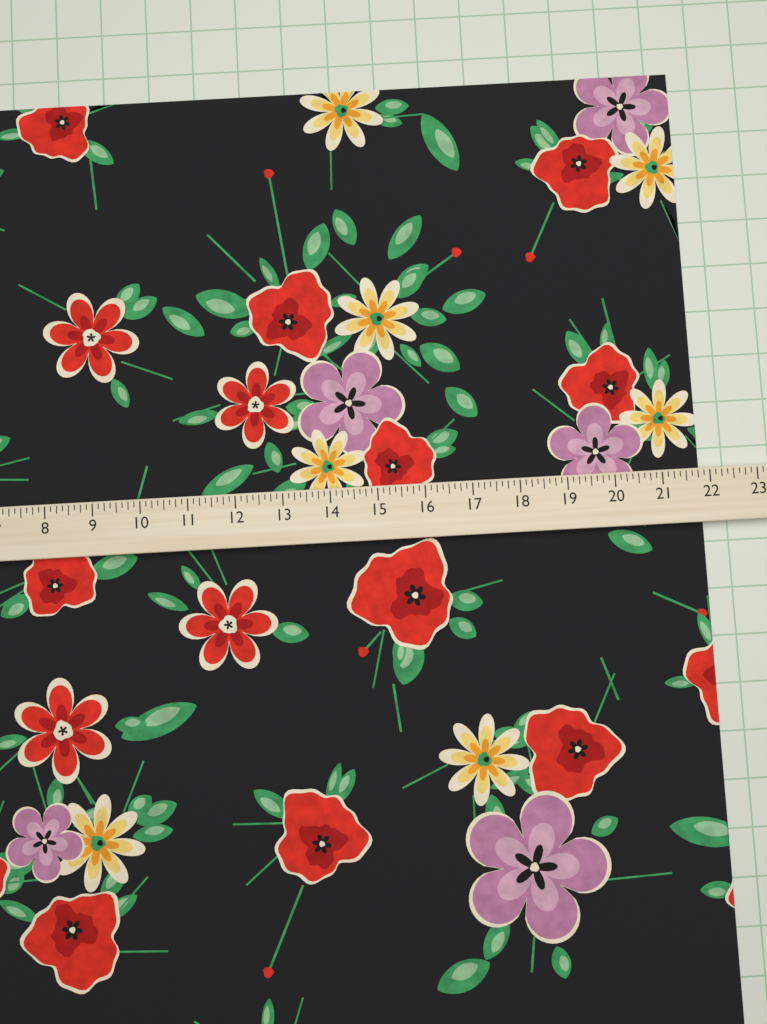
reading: 21.875 (no unit)
